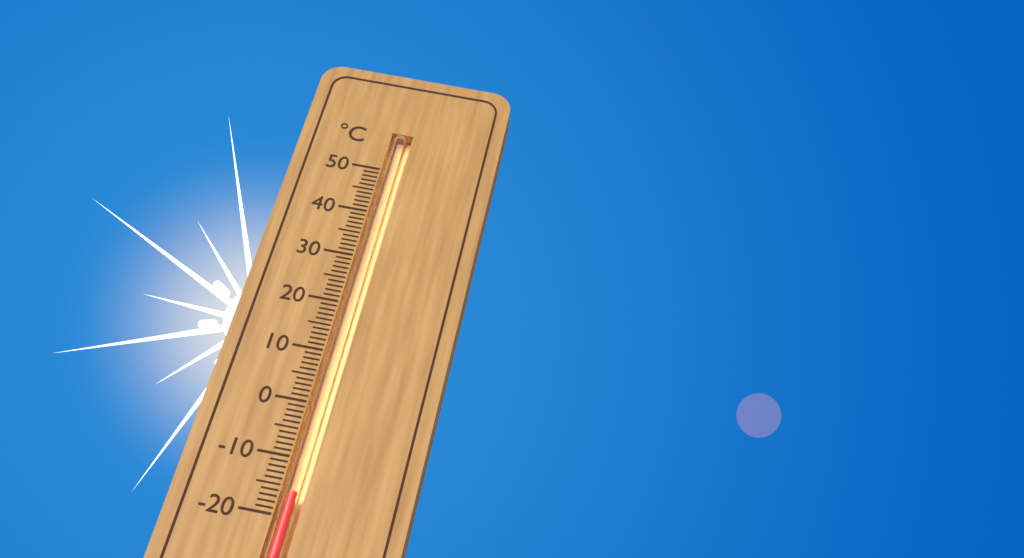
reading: -16 °C
